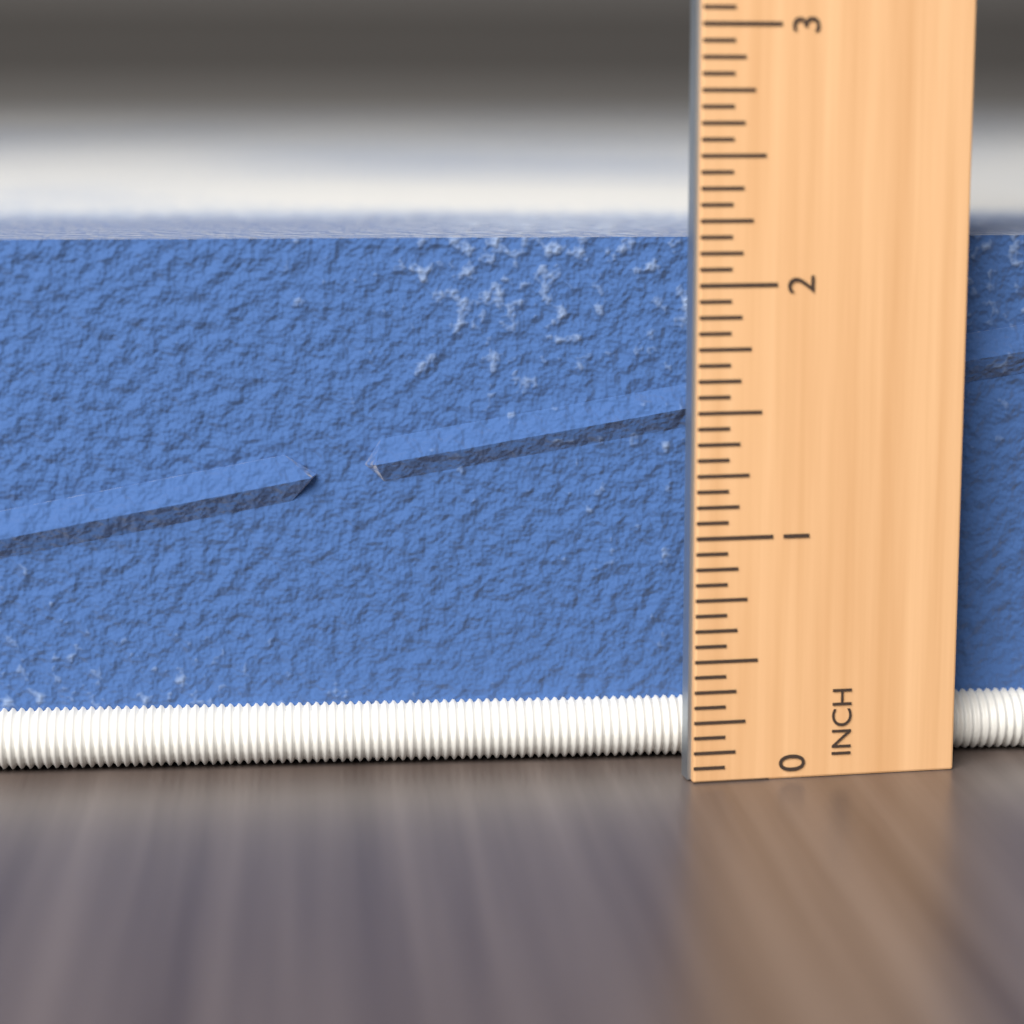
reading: 2.1875 in
